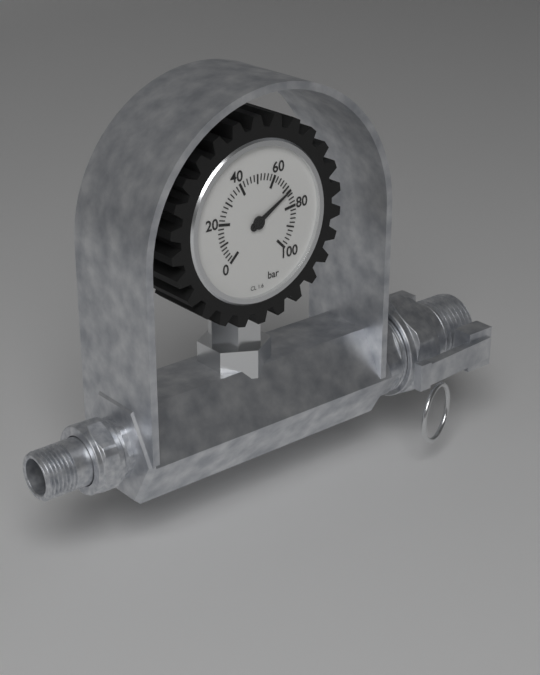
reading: 72 bar
